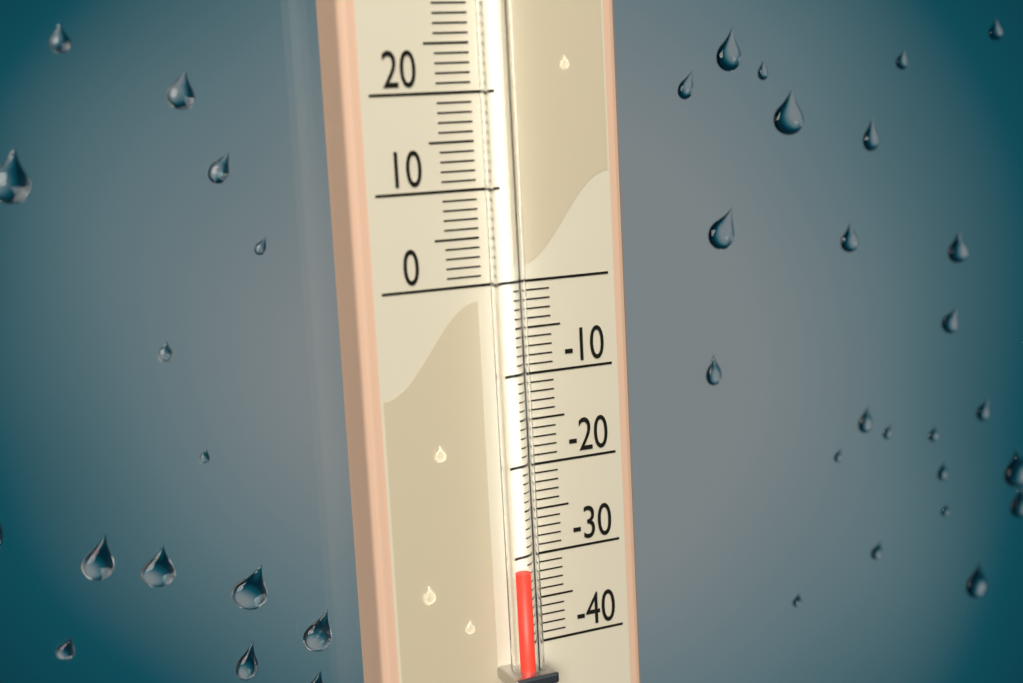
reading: -31 (no unit)
